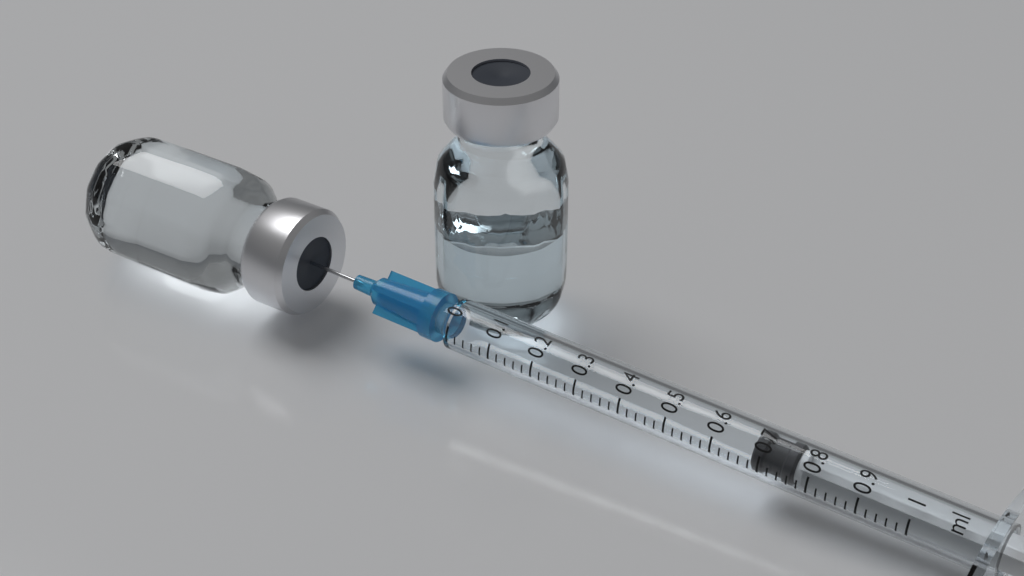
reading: 0.68 ml
